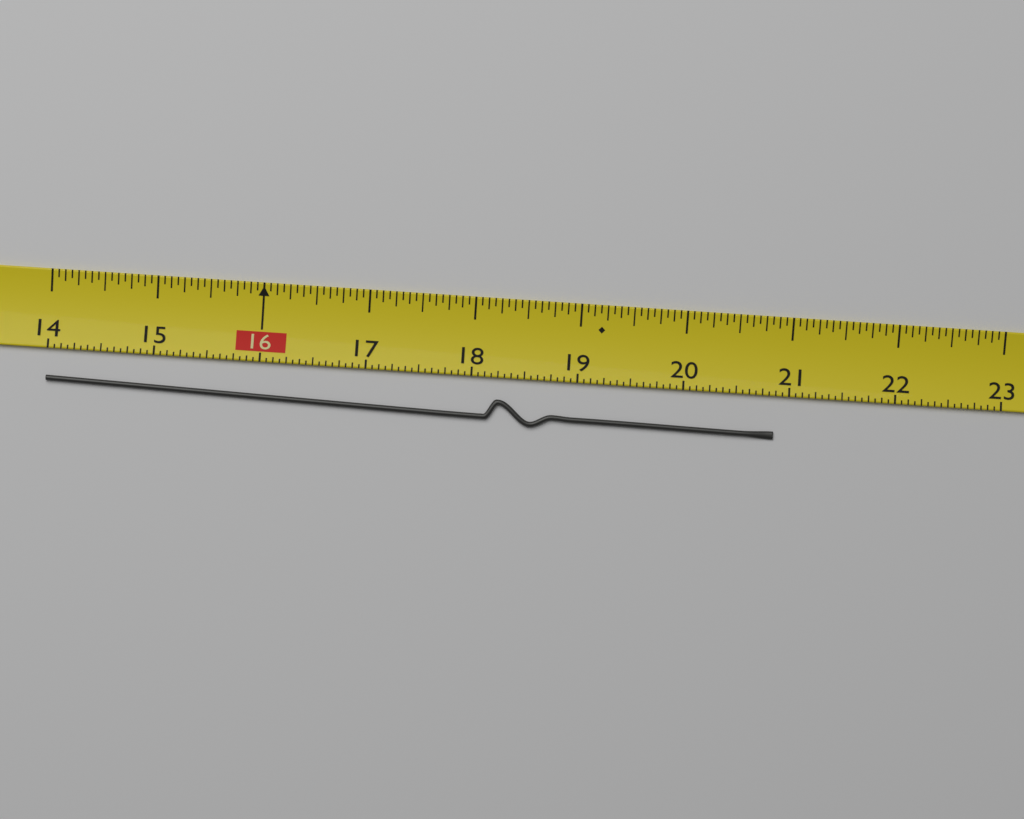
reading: 20.8750 (no unit)
